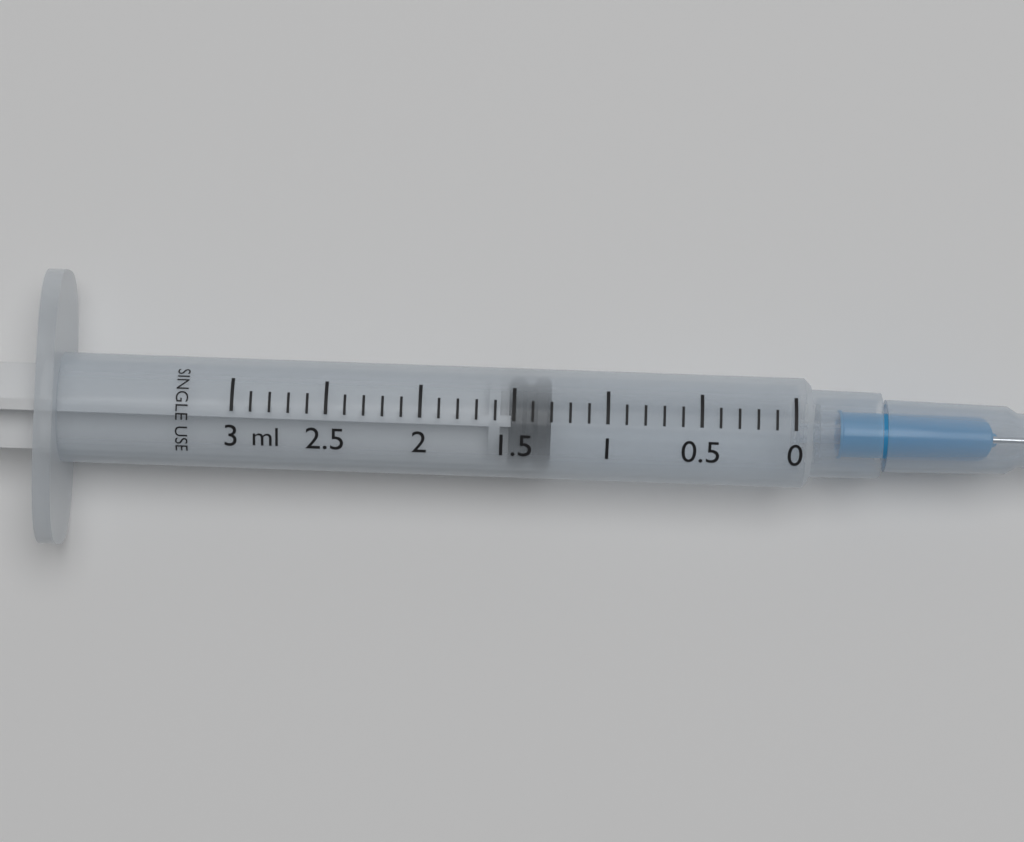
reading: 1.3 ml
